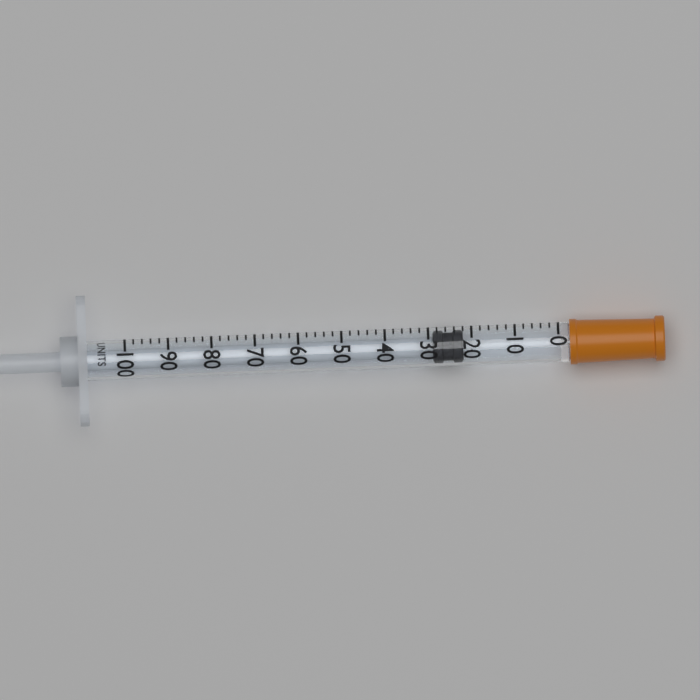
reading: 22 units
